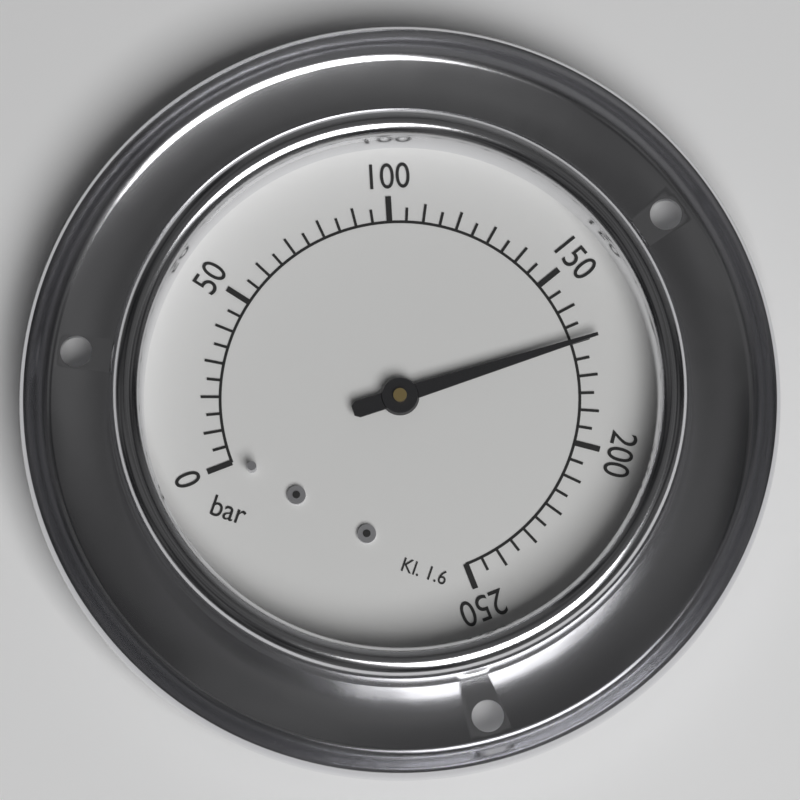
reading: 170 bar
